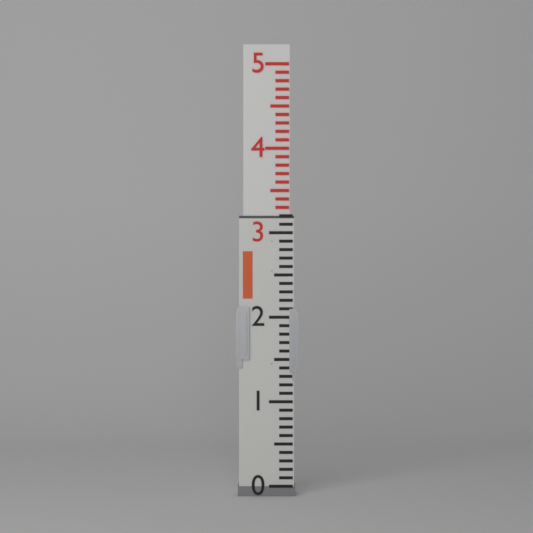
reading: 3.2 (no unit)
